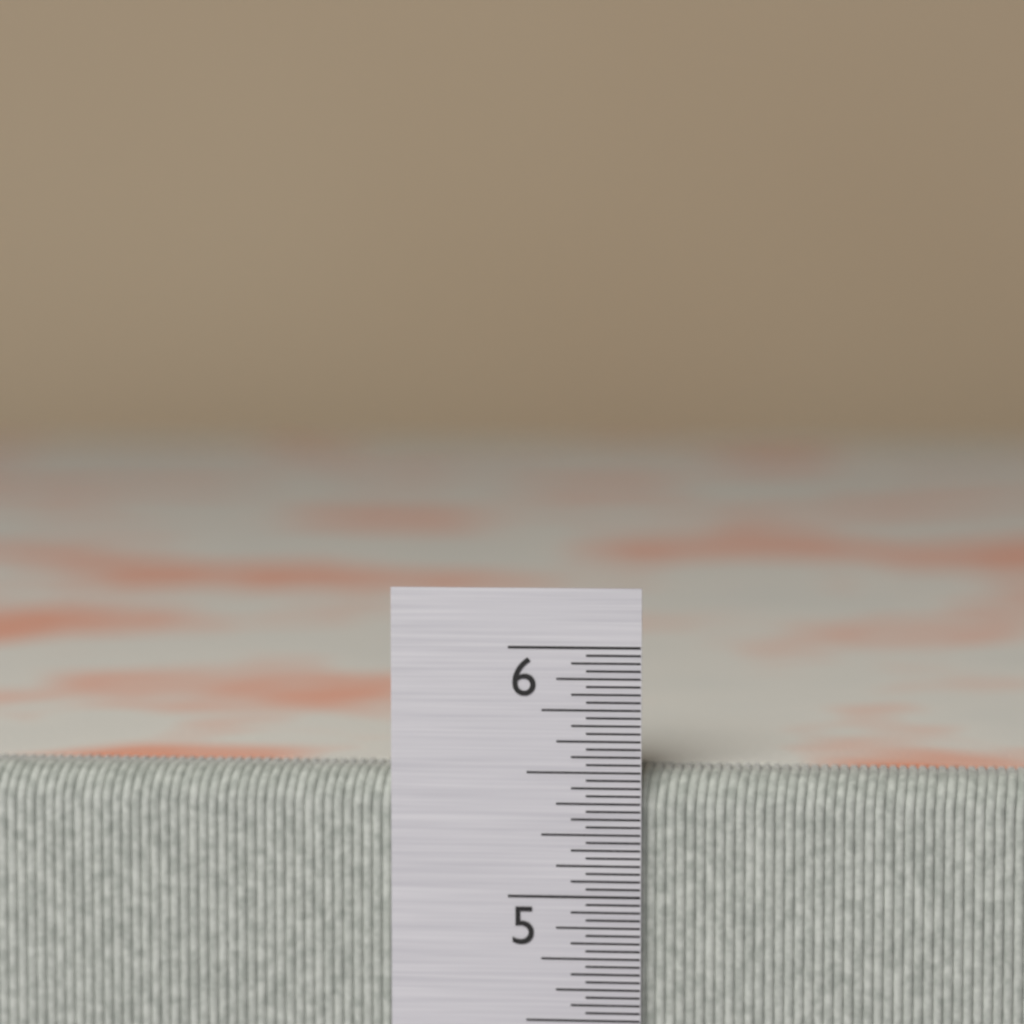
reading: 5.50000 in
